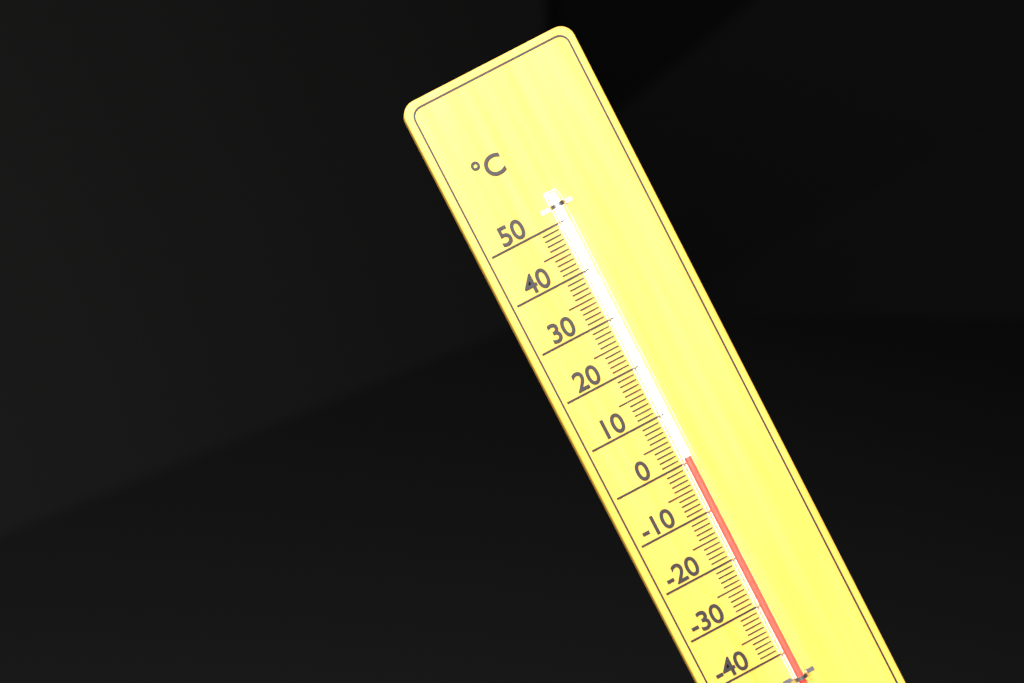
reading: 1 °C
